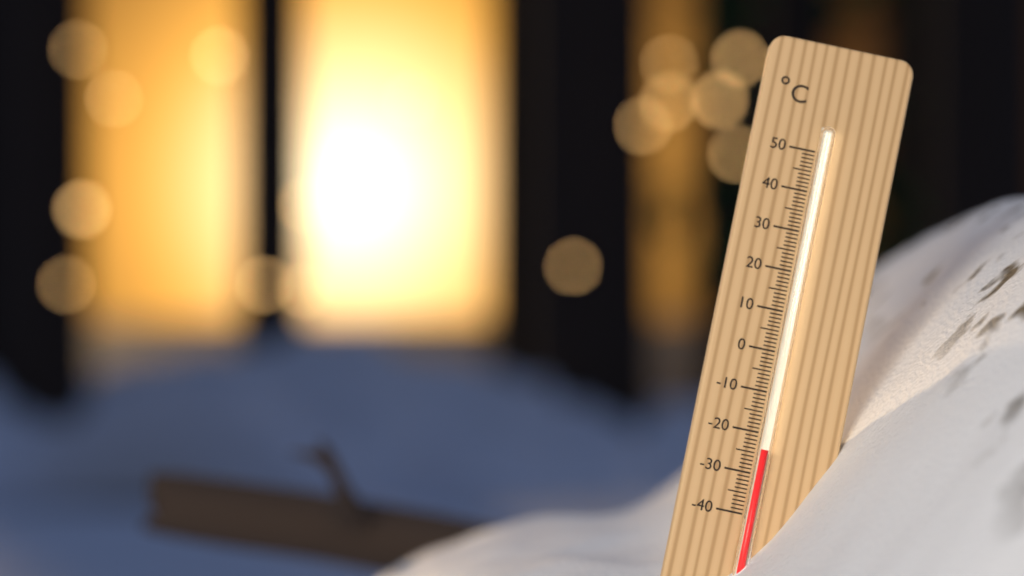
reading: -24 °C
